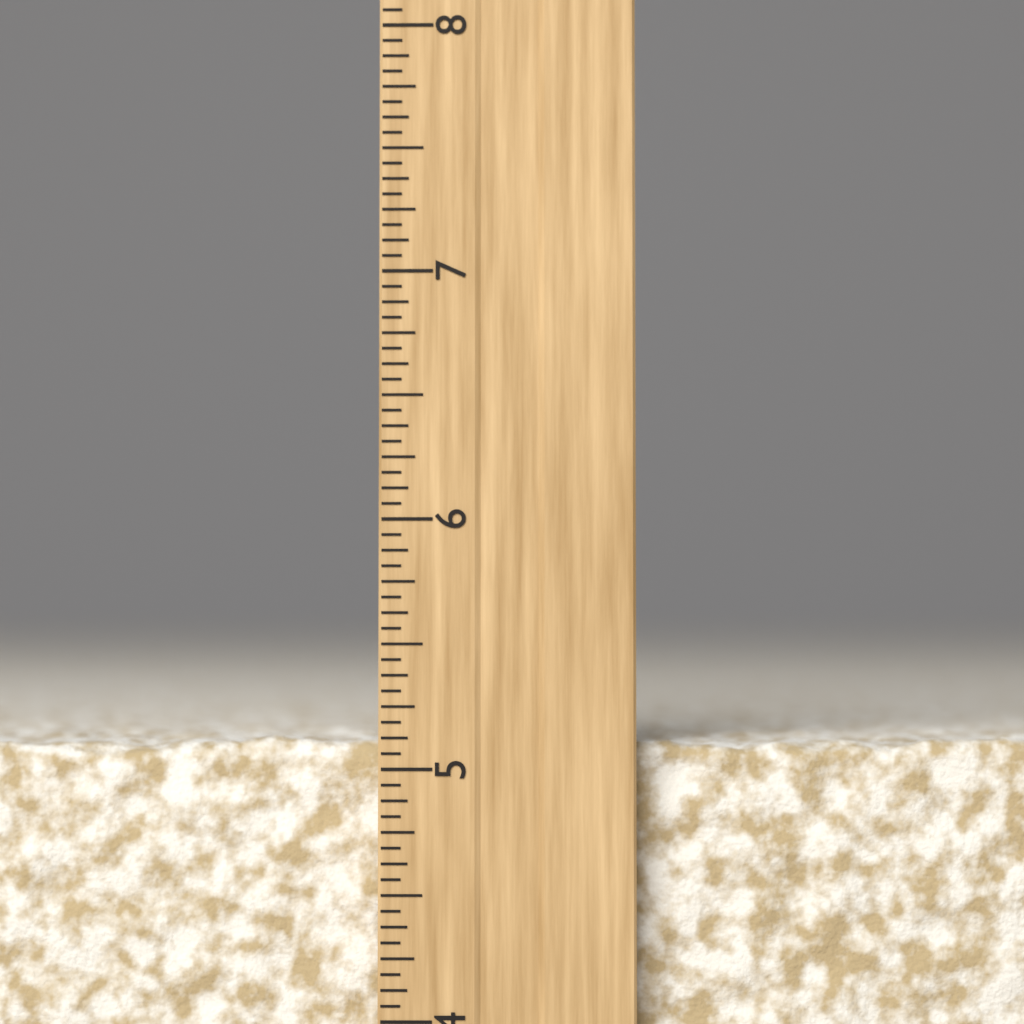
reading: 5.1250 inch
